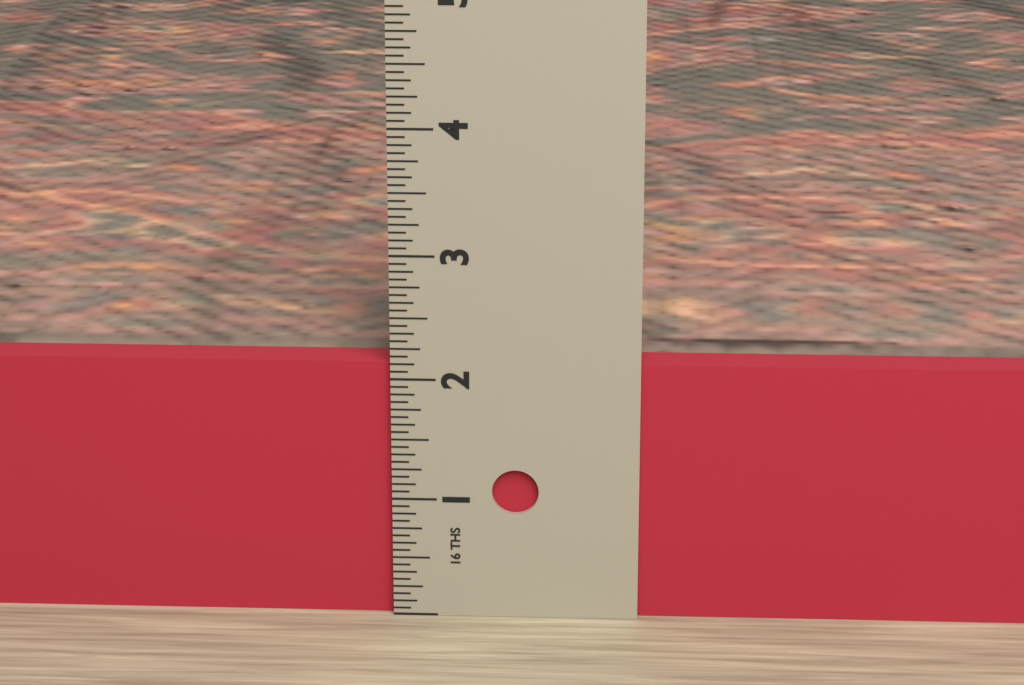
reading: 2.1250 in
